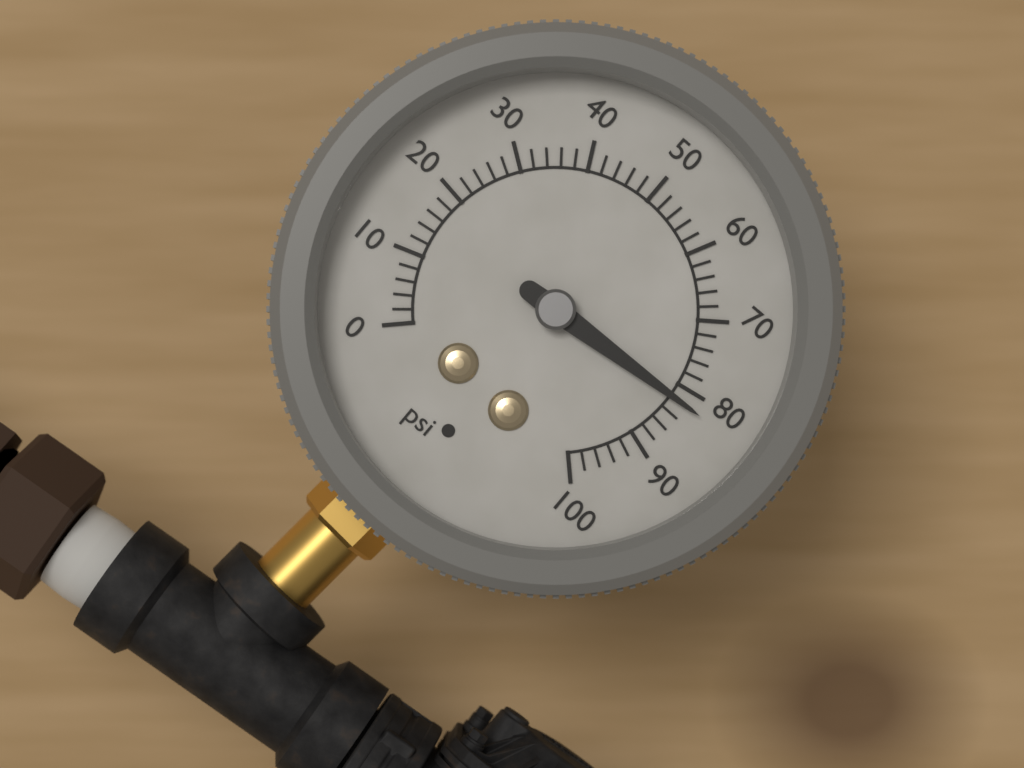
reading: 82 psi
